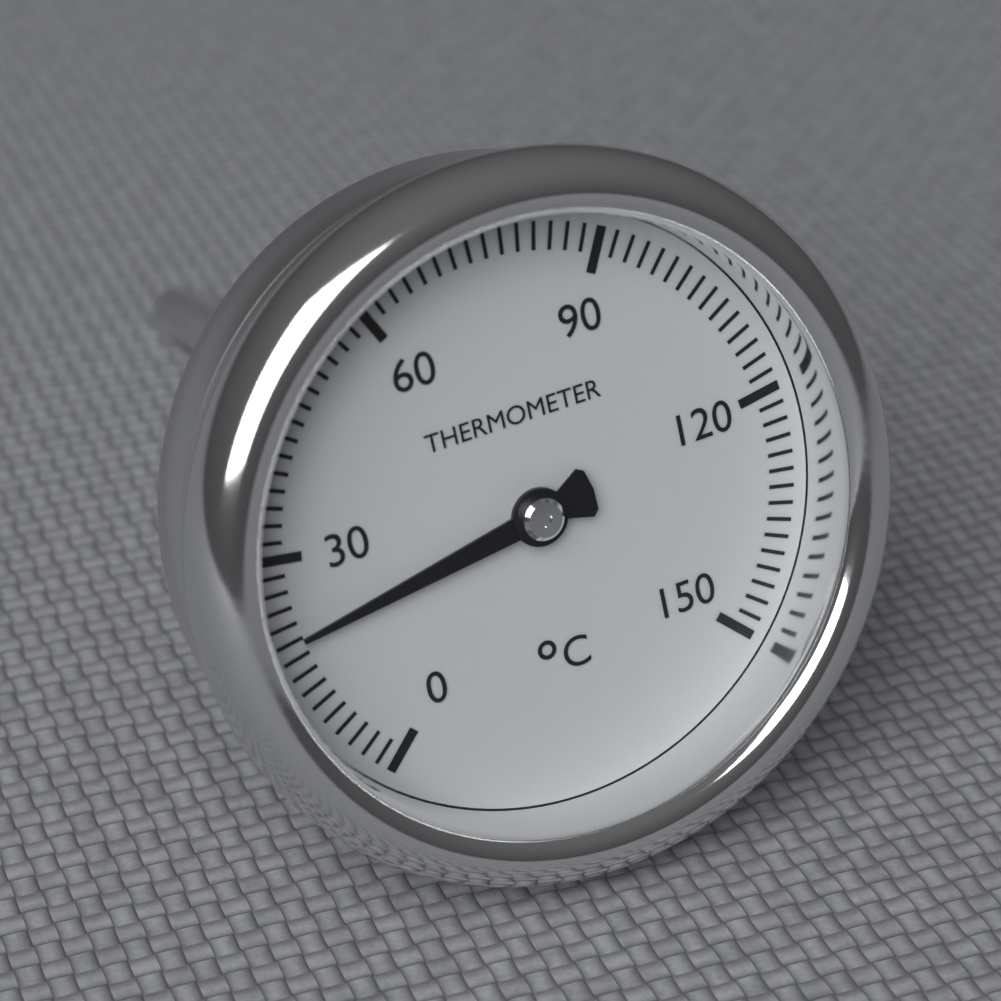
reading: 20 °C
